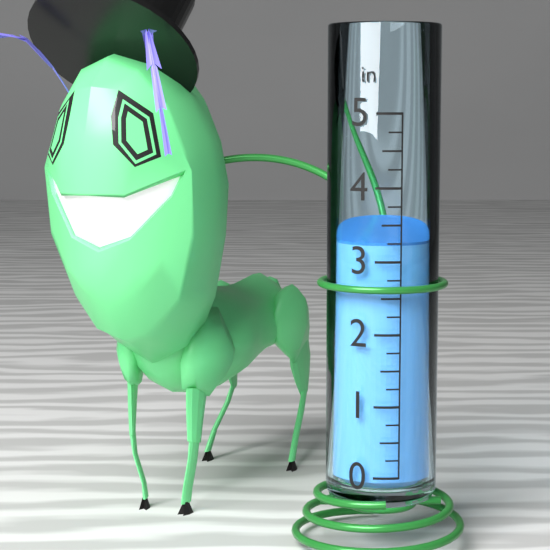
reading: 3.25 in
